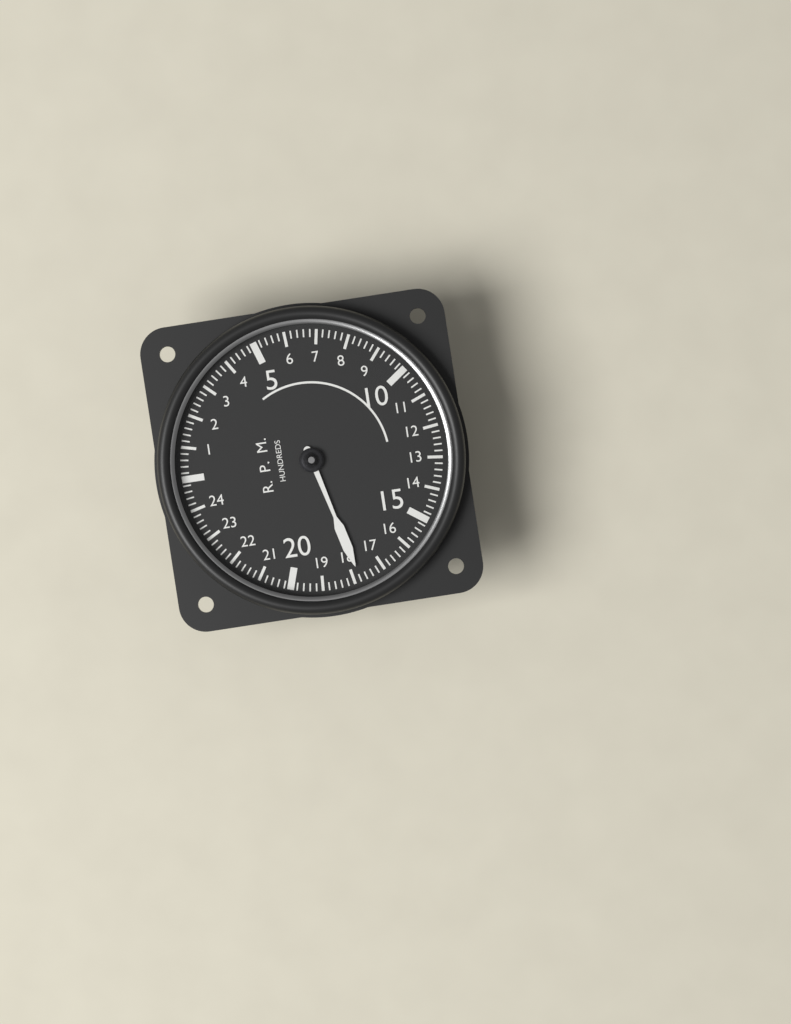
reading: 17.8 RPM x100
